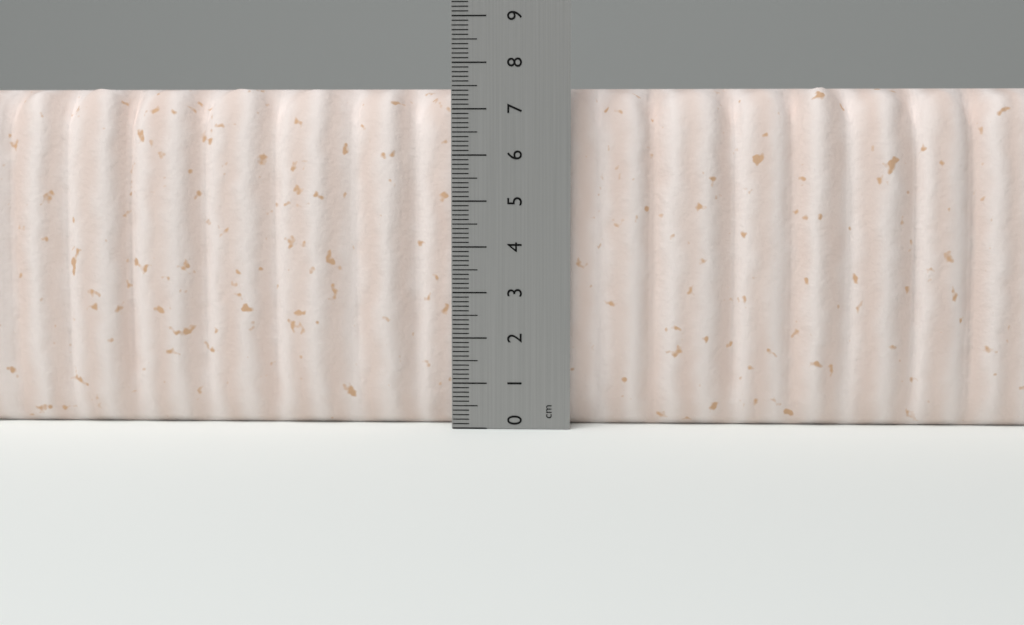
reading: 7.5 cm
